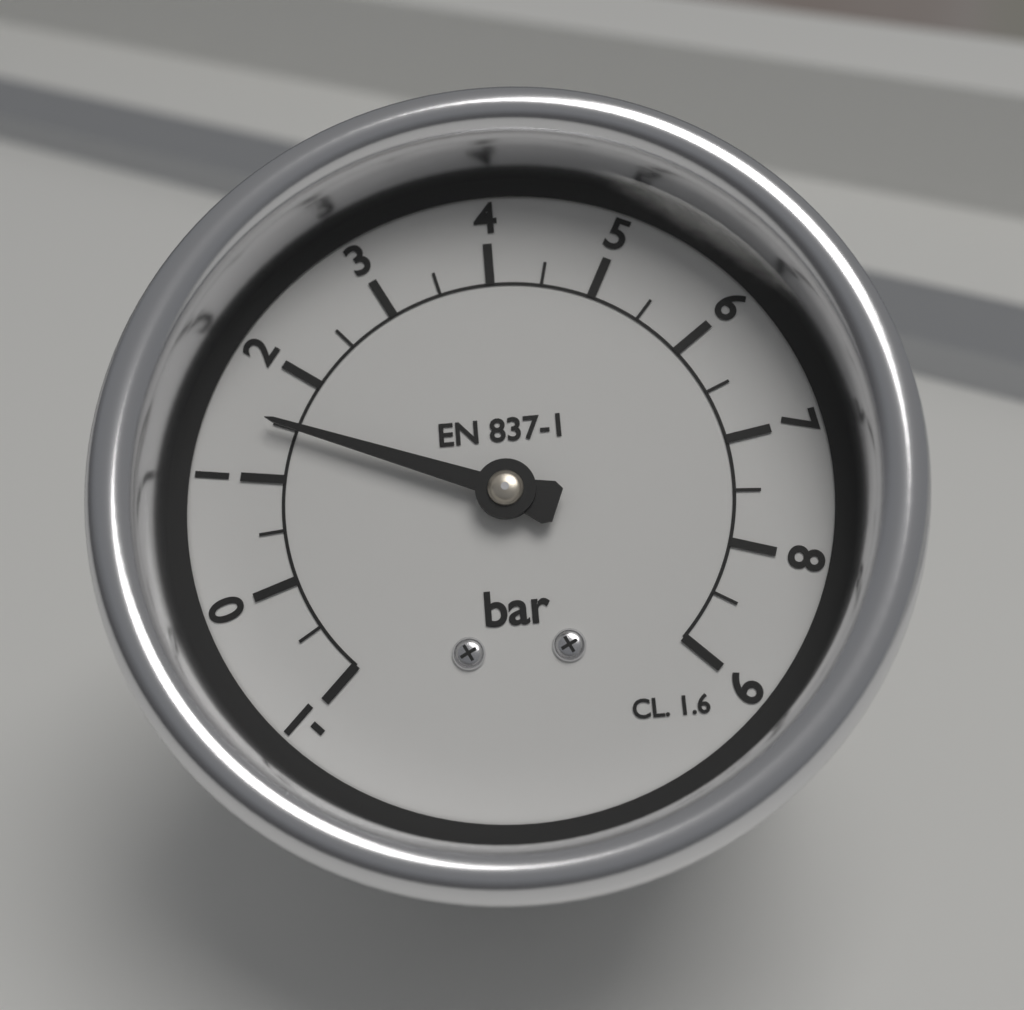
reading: 1.5 bar
